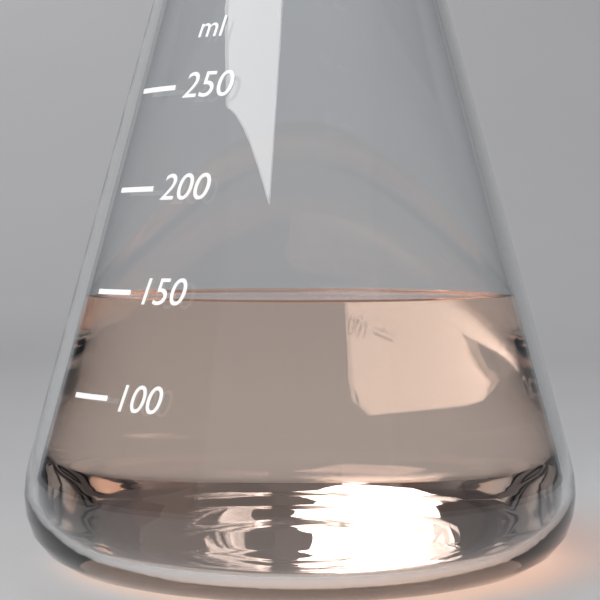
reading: 145 ml
